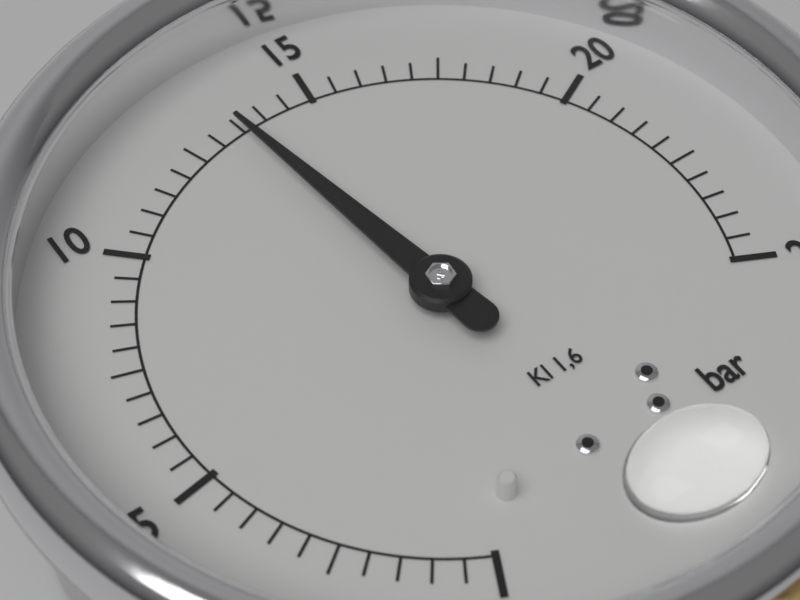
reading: 13.5 bar
